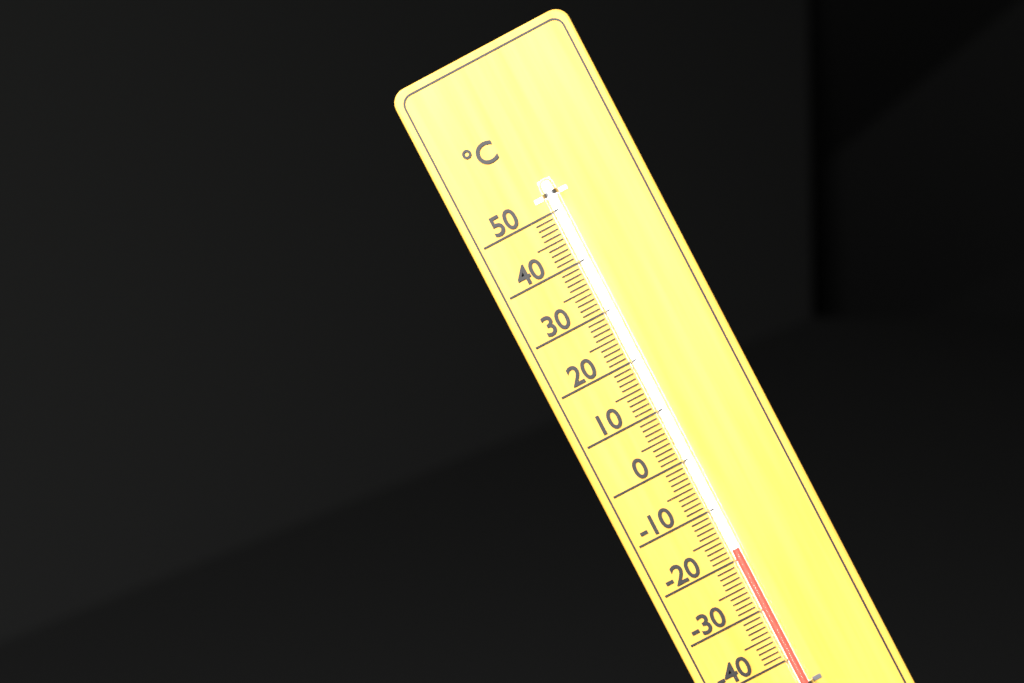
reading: -18 °C
